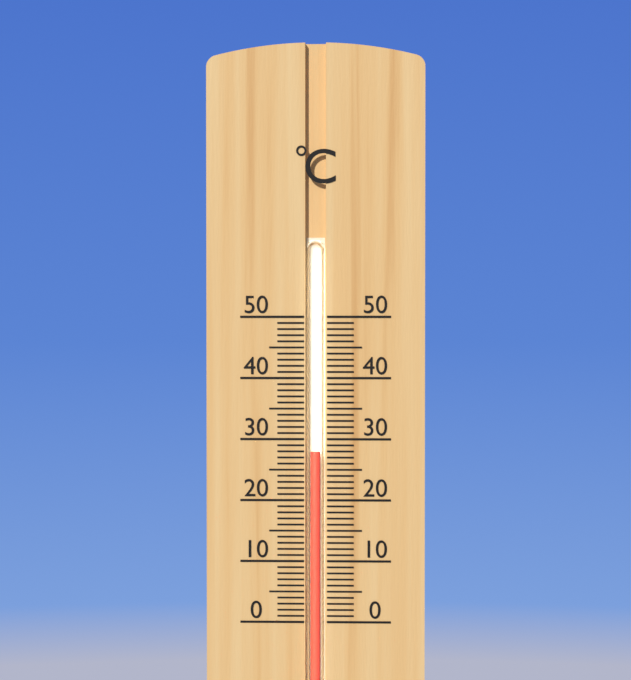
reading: 28 °C
